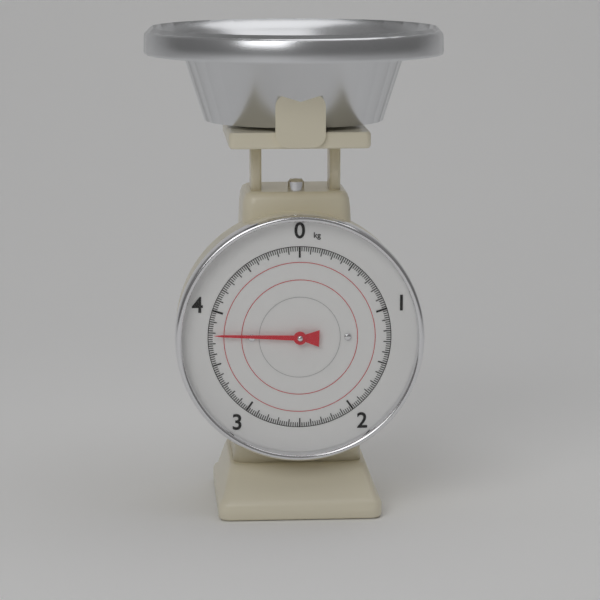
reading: 3.78 kg
